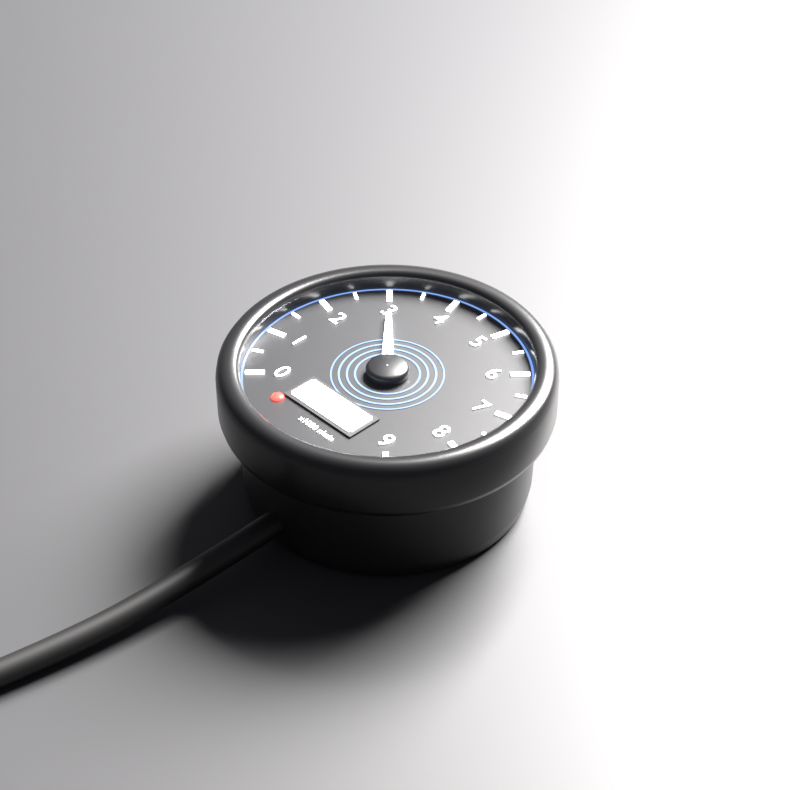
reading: 3.0 x1000 r/min
